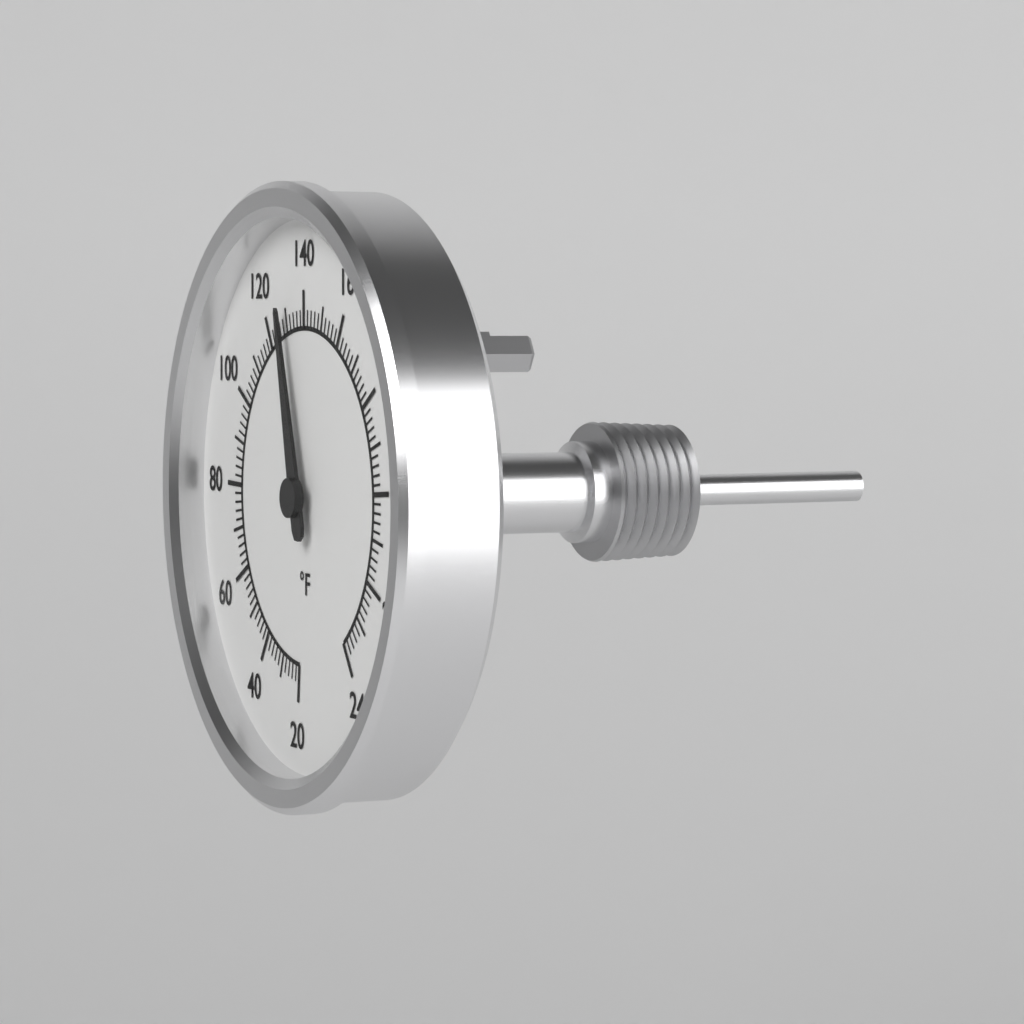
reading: 130 °F
